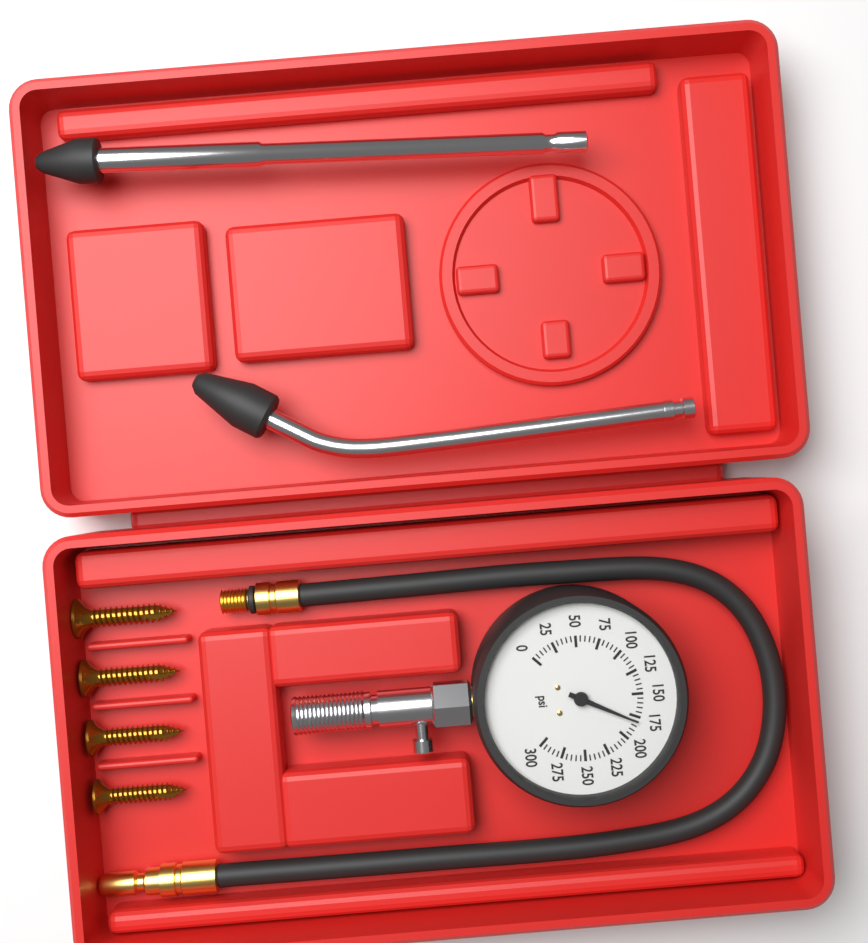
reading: 180 psi
